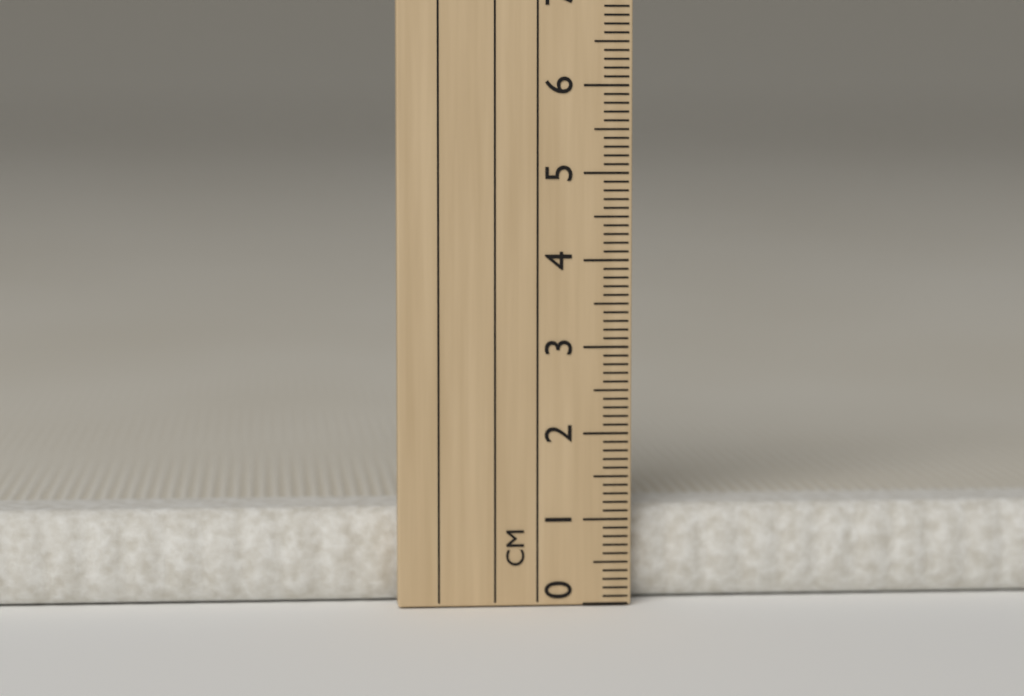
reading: 1.1 cm
